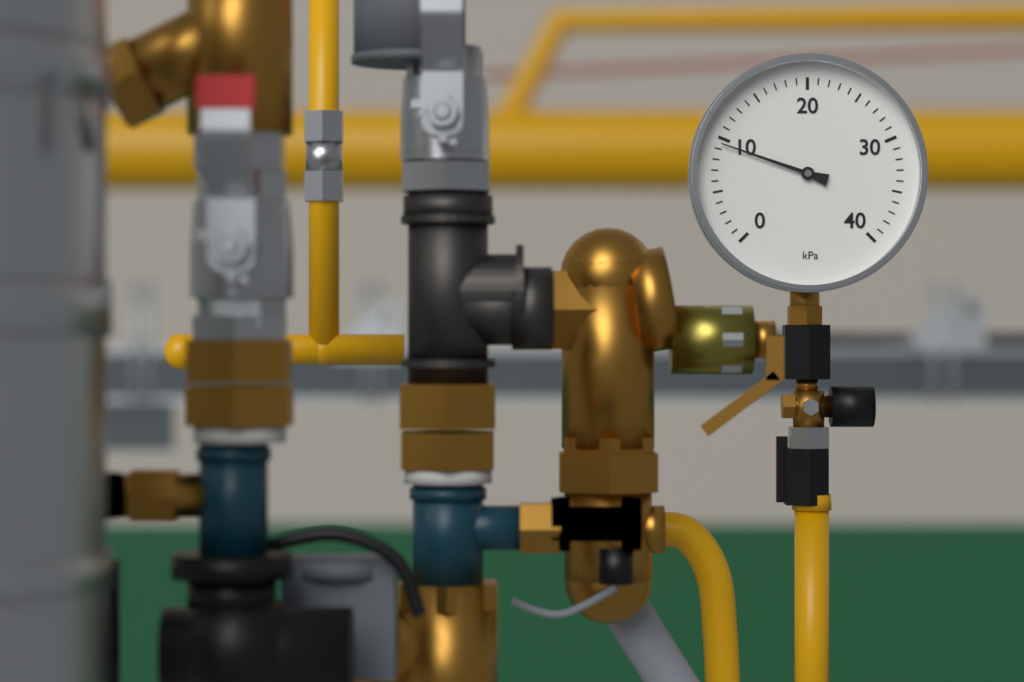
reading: 9.5 kPa
